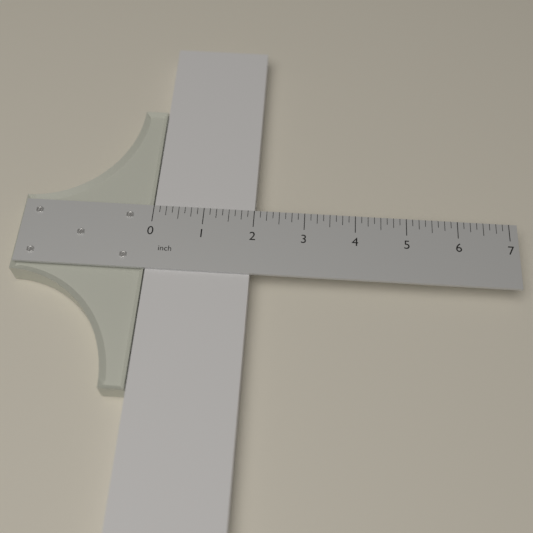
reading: 2.000 inch
